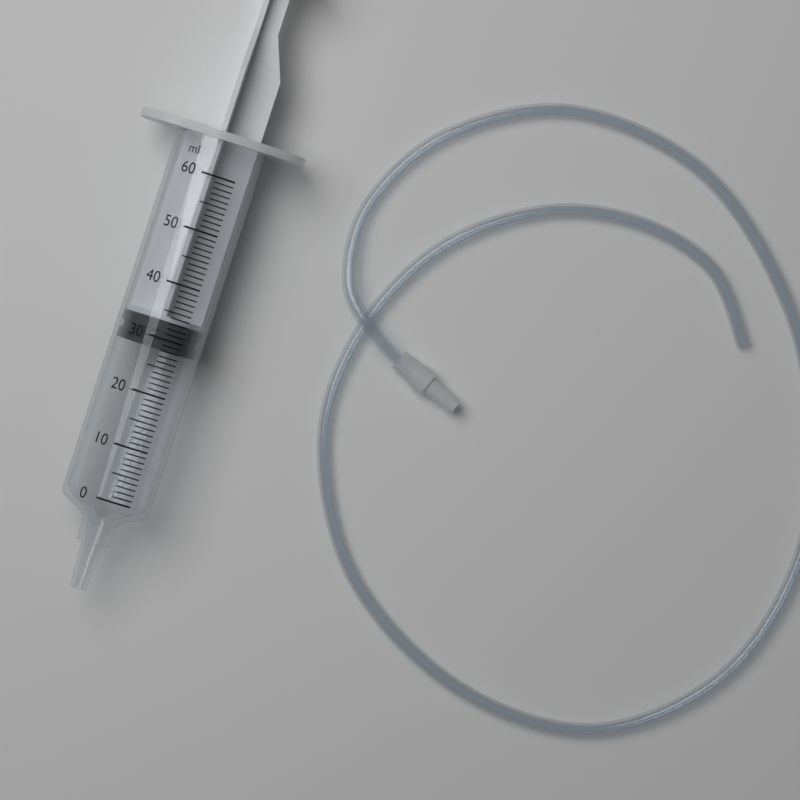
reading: 28 ml
